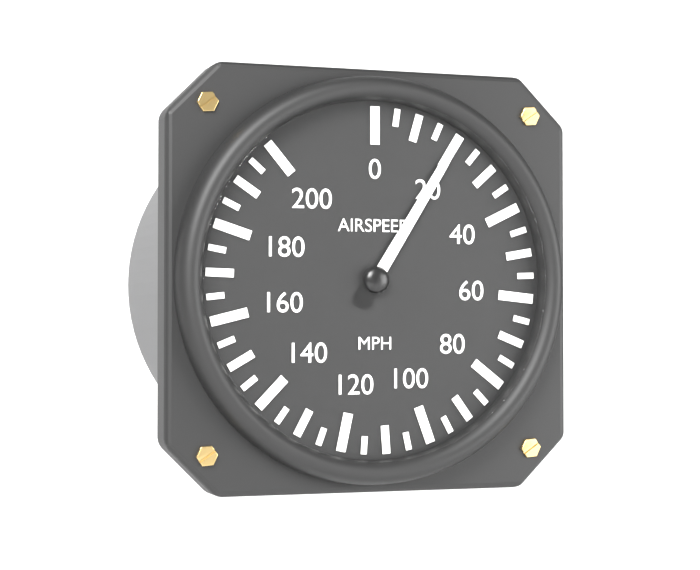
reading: 20 mph
